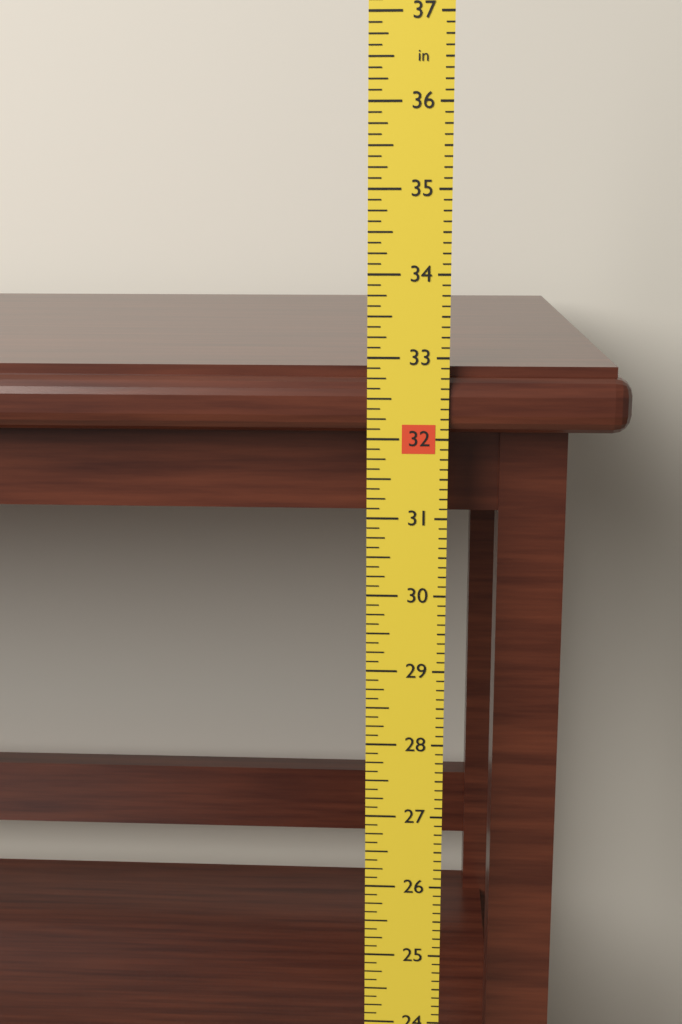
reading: 32.875 in
